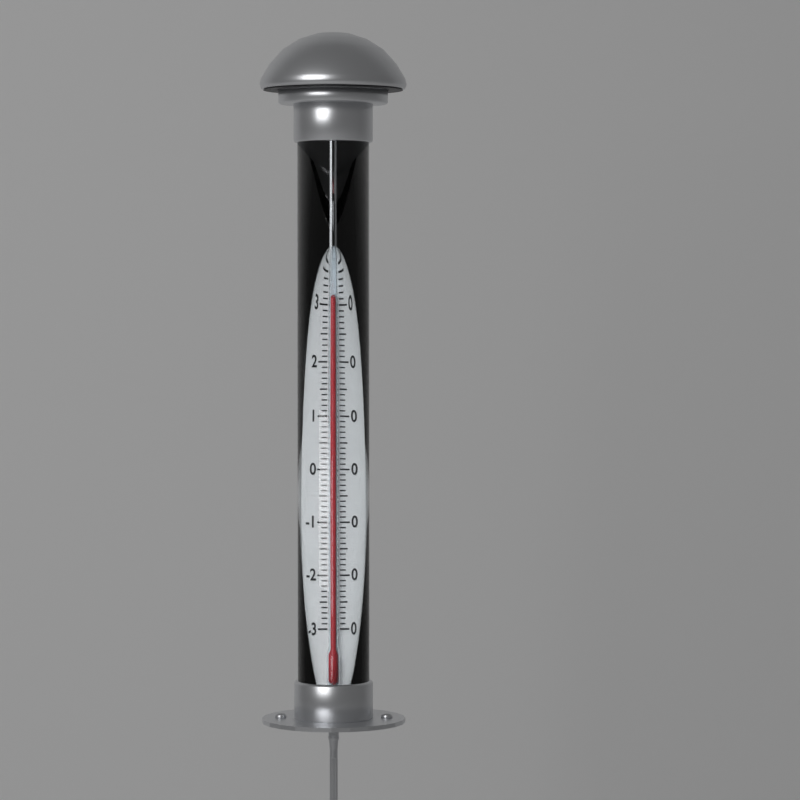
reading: 32 °C
